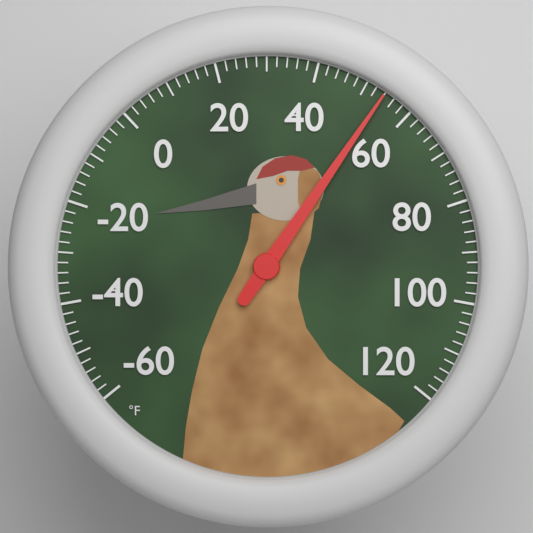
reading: 54 °F
